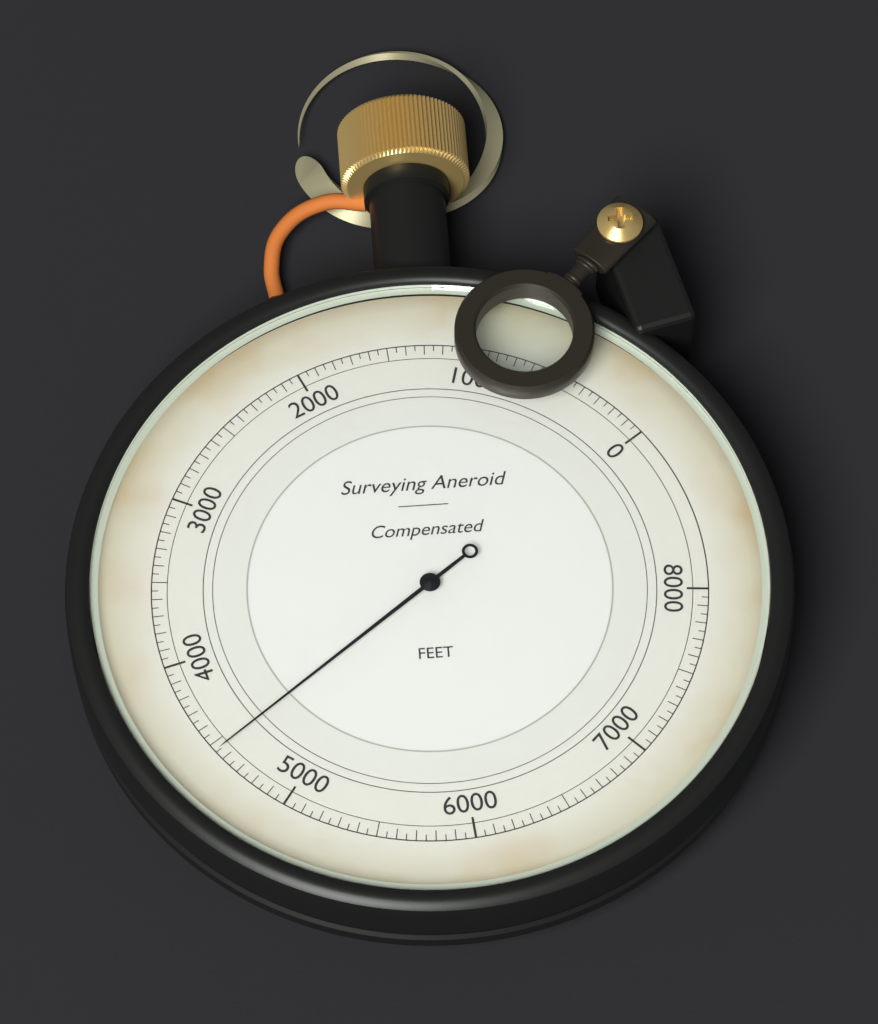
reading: 4550 ft
